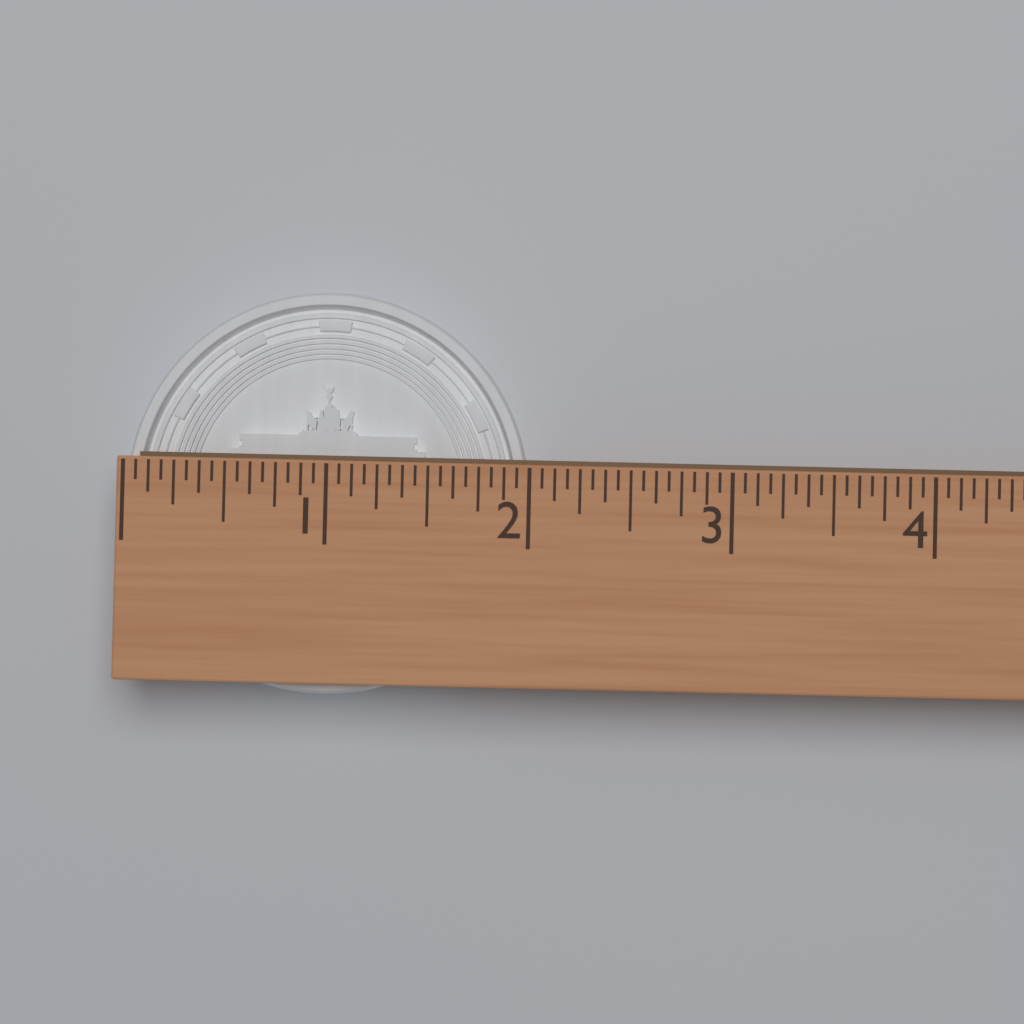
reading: 2.0000 (no unit)
